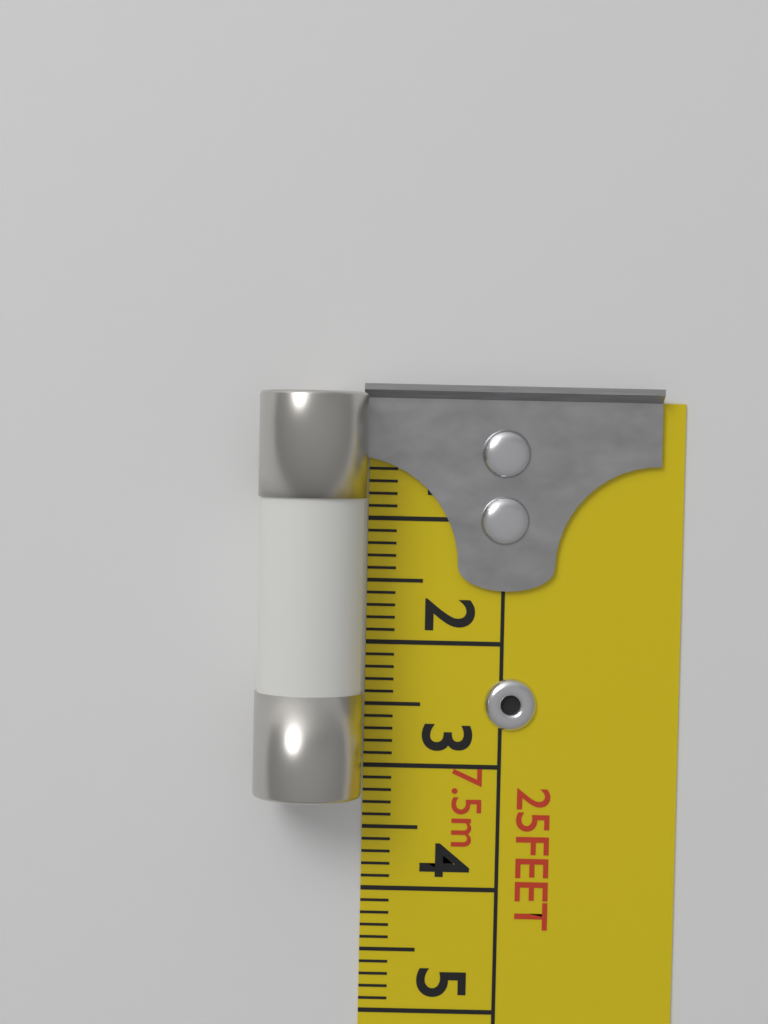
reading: 3.2 cm
